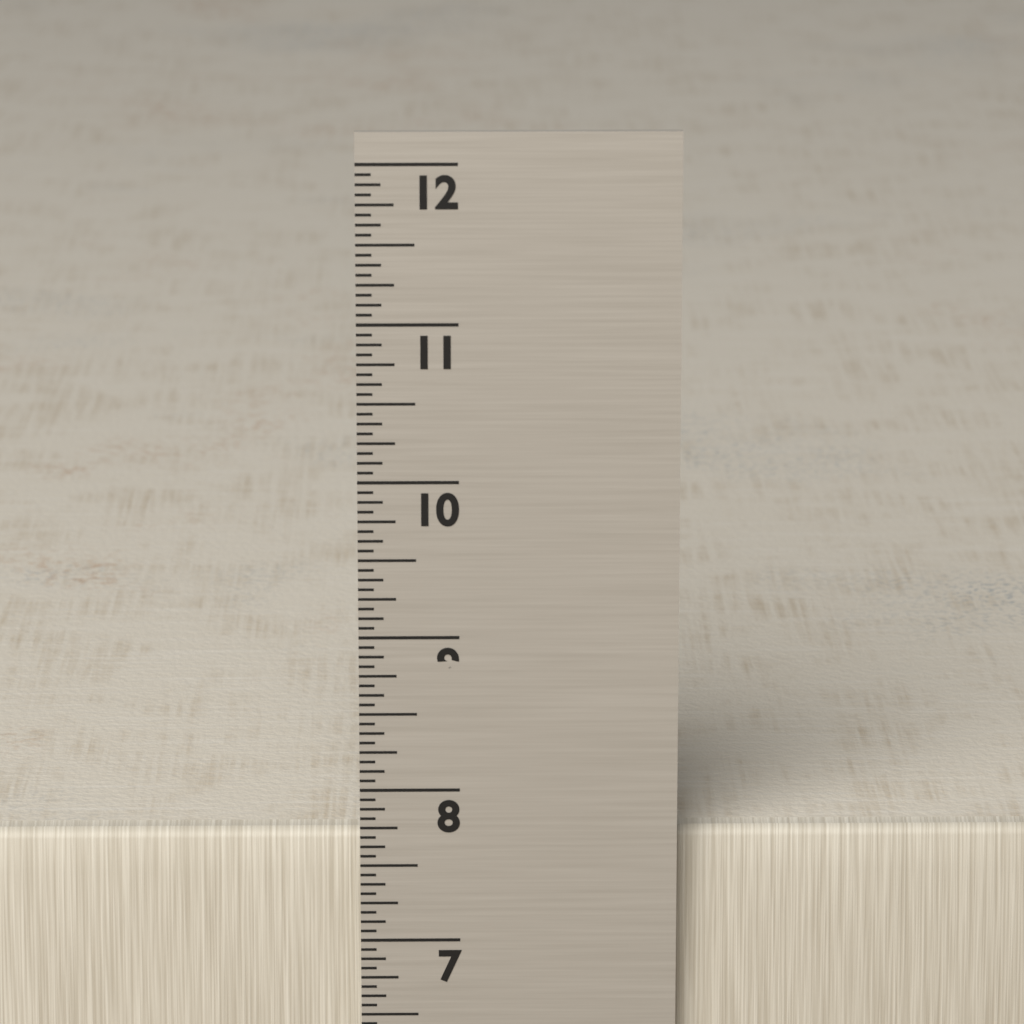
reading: 7.6875 in
